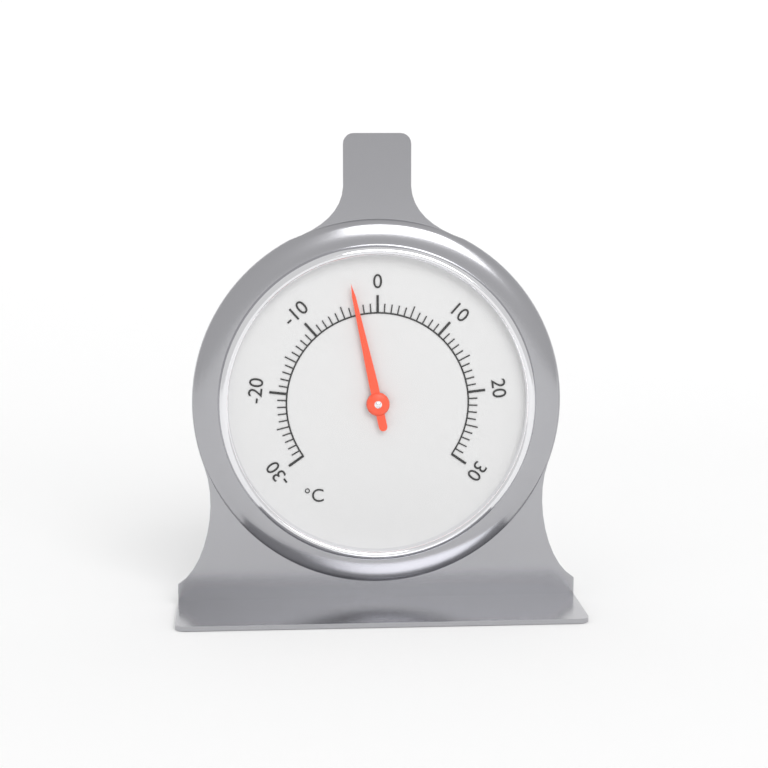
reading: -3 °C
